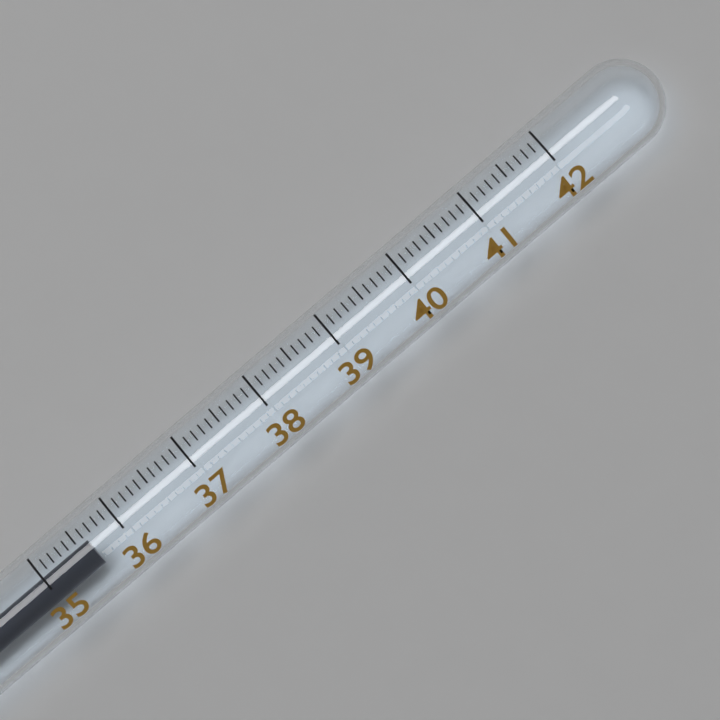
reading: 35.6 (no unit)
